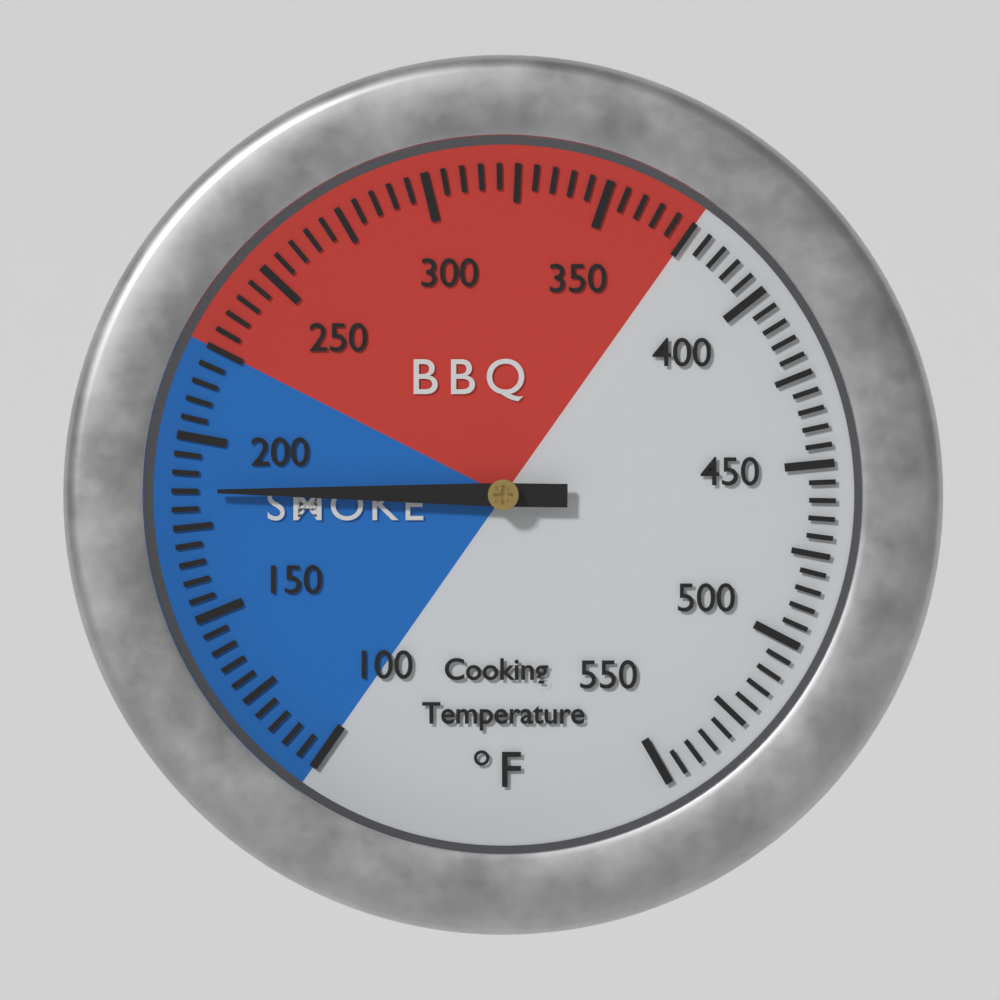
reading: 185 °F
